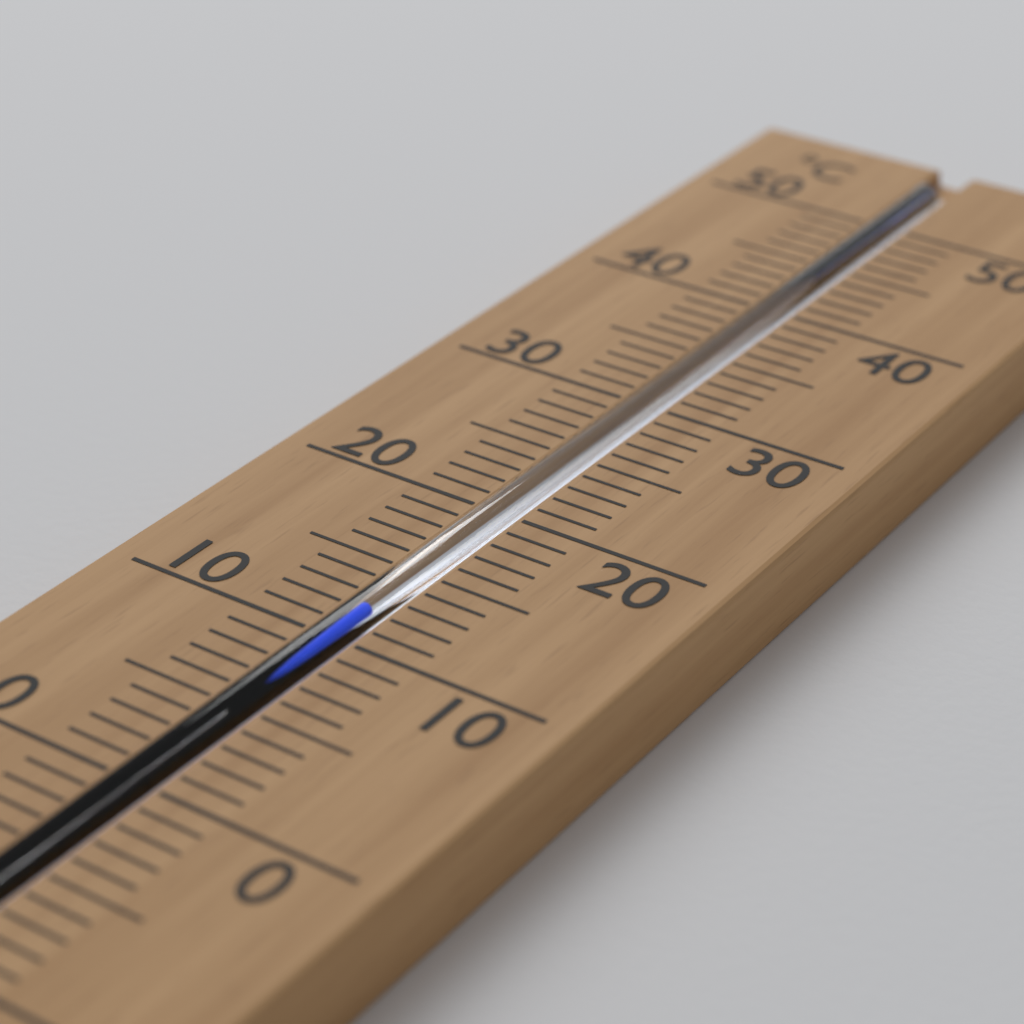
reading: 12 °C
